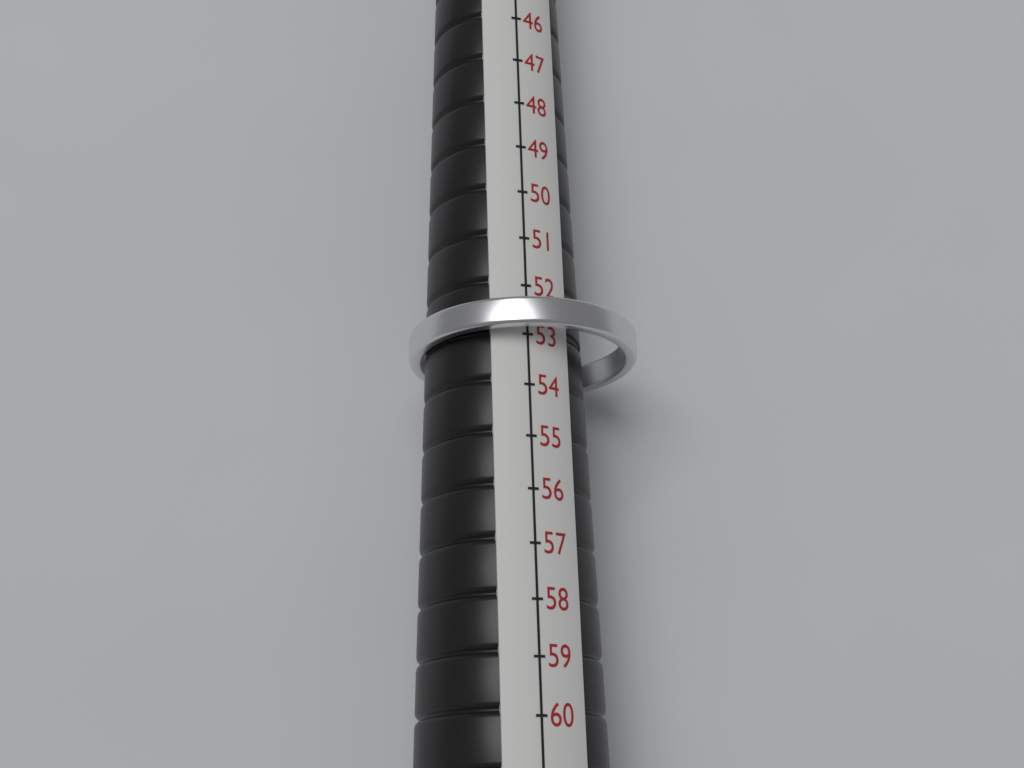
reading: 53 (no unit)
